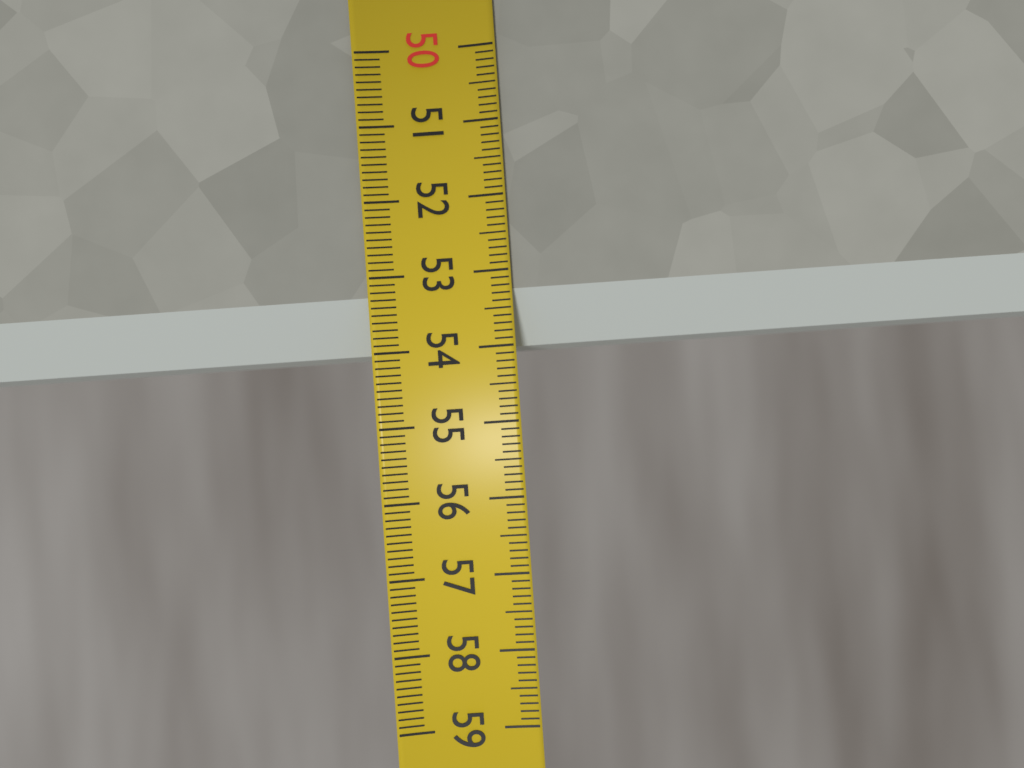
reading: 54.0 (no unit)
